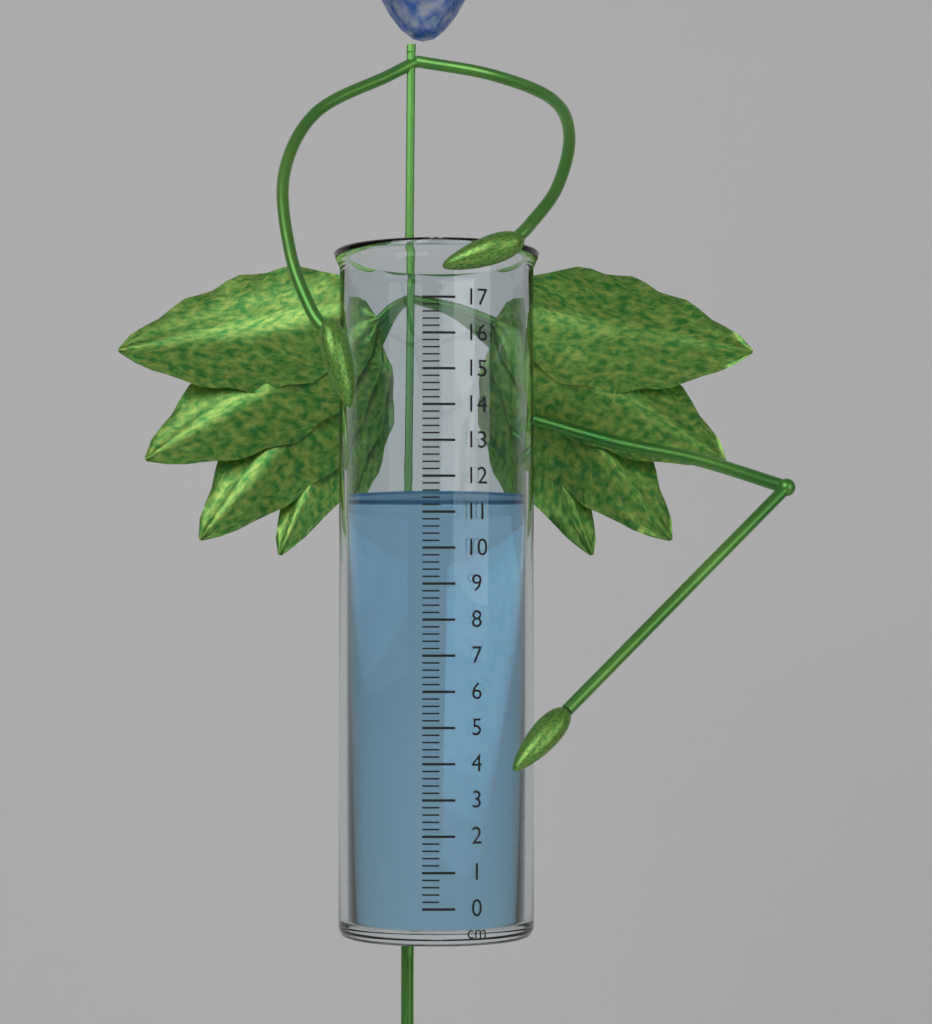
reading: 11.6 cm
